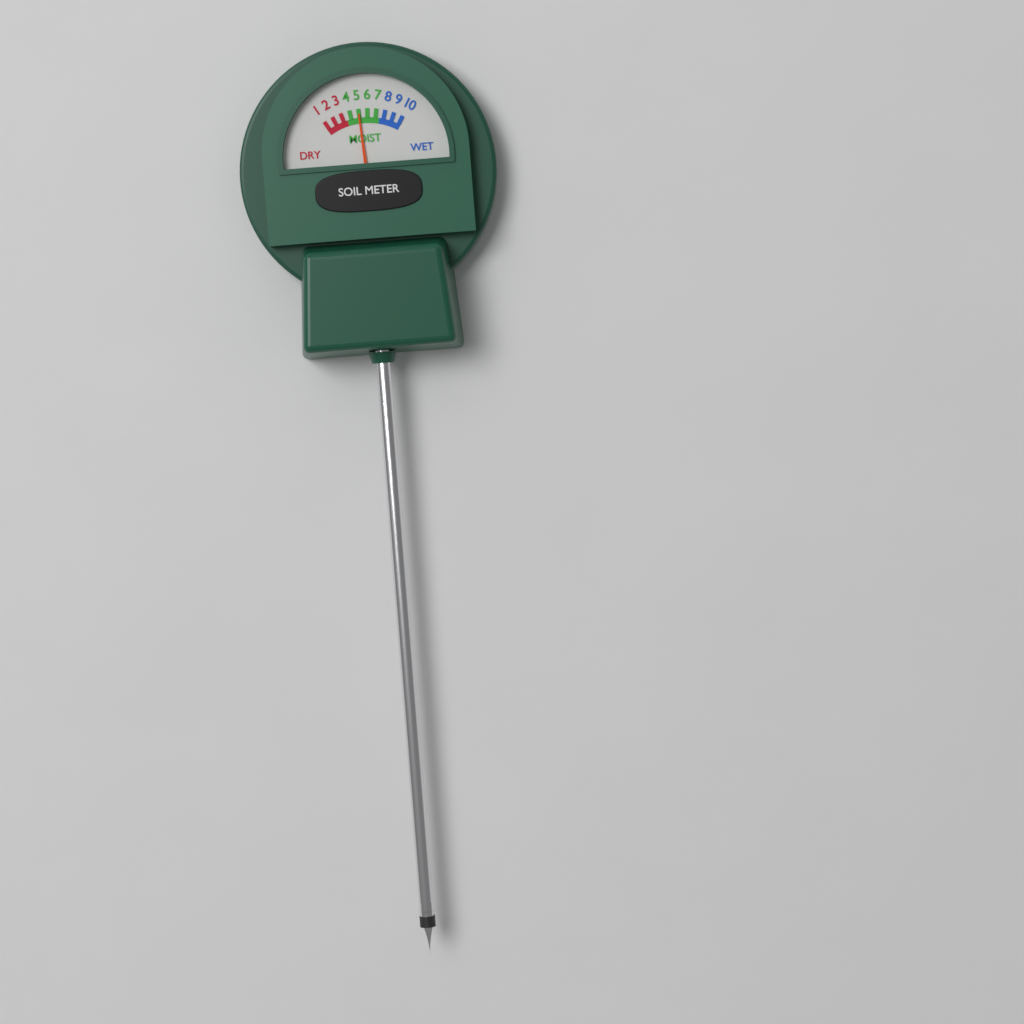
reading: 5 (no unit)
